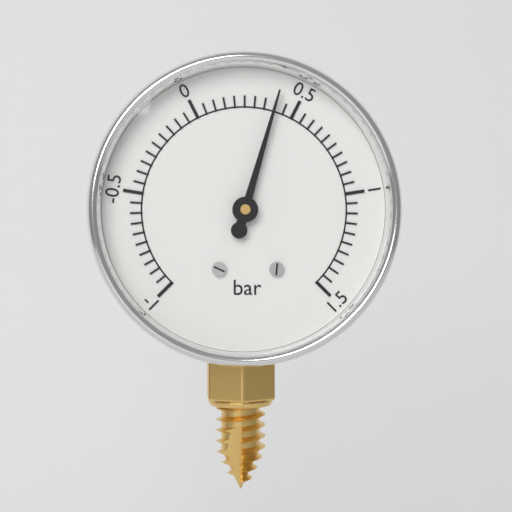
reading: 0.40 bar
